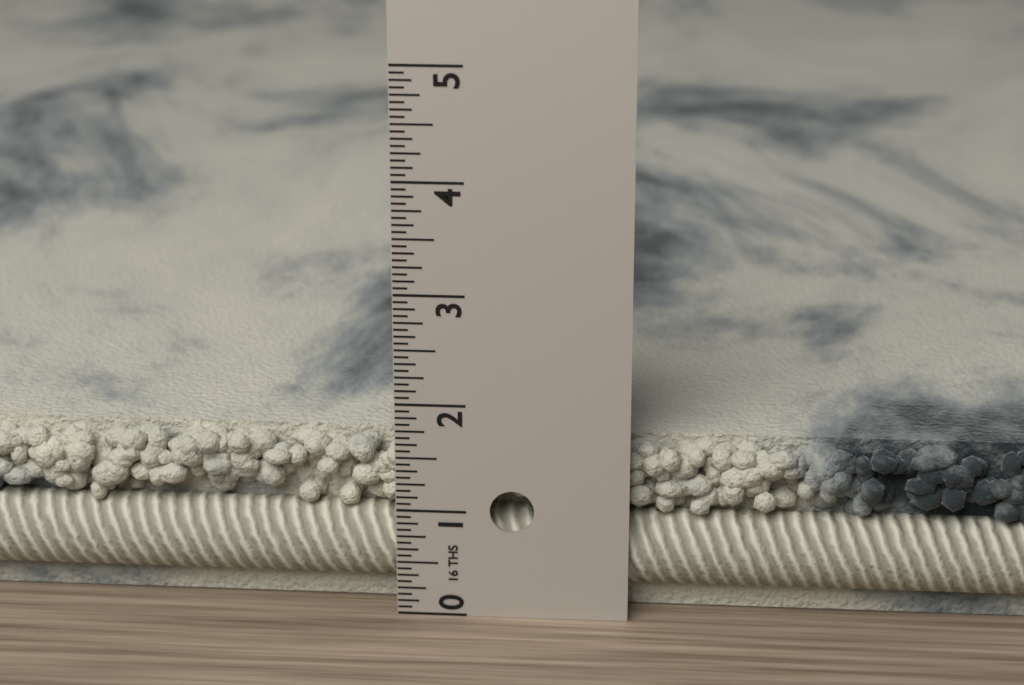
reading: 1.6250 in
